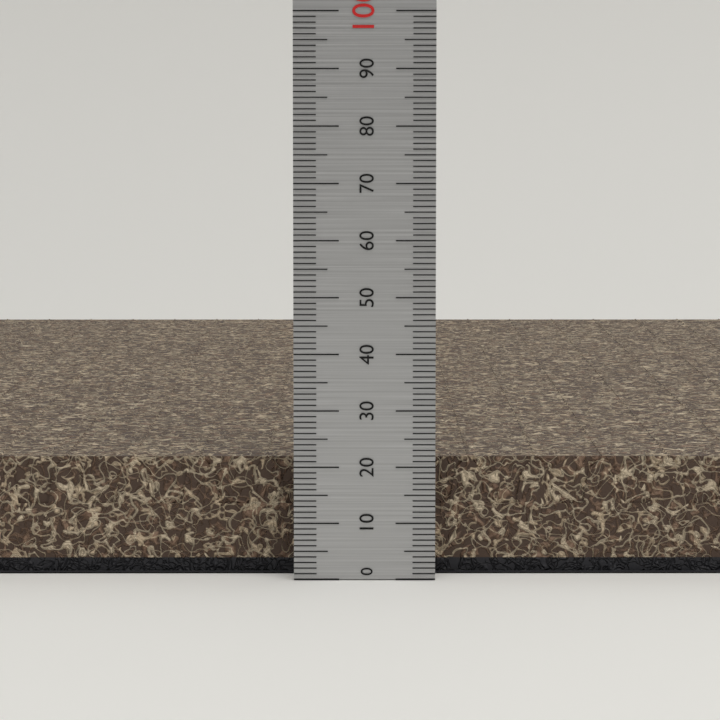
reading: 21 (no unit)
